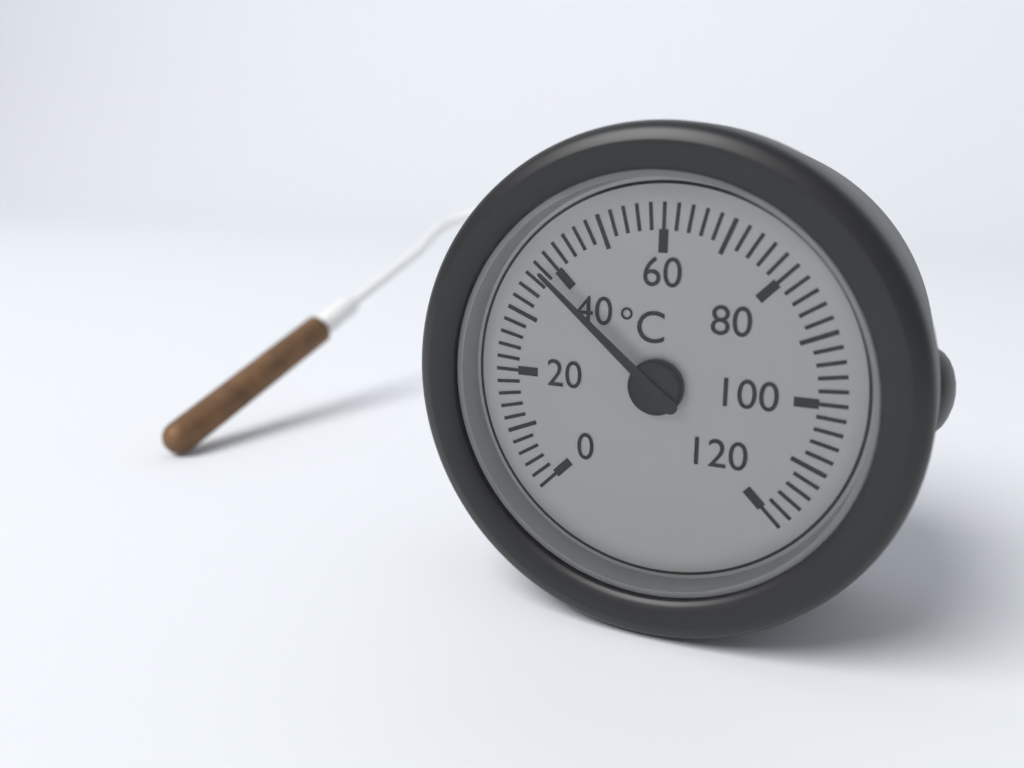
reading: 38 °C
